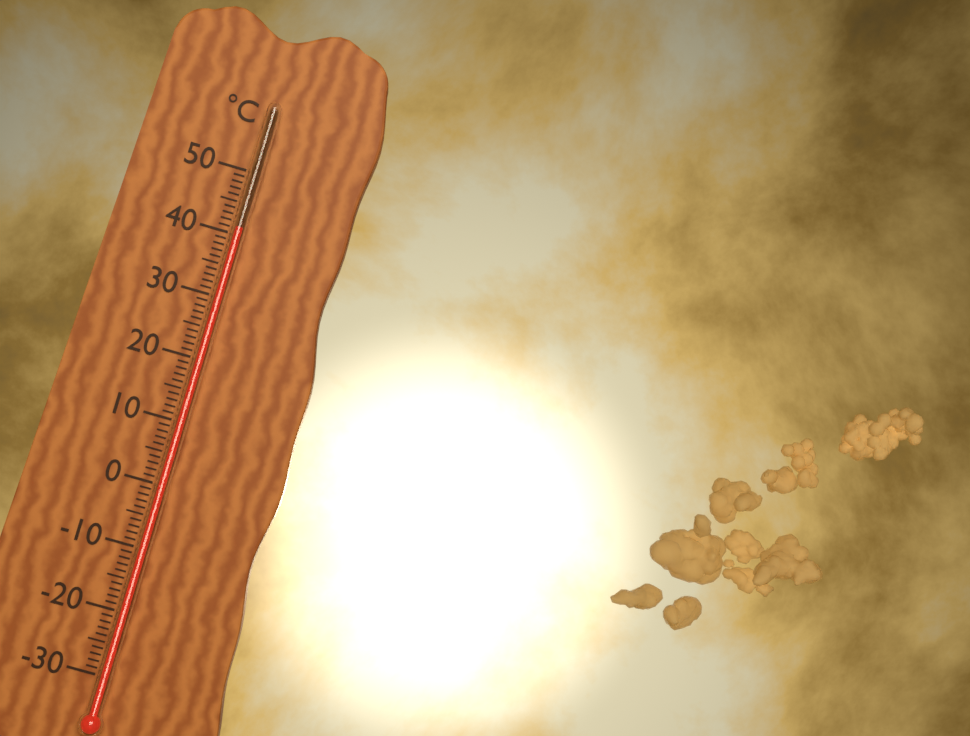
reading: 41 °C
